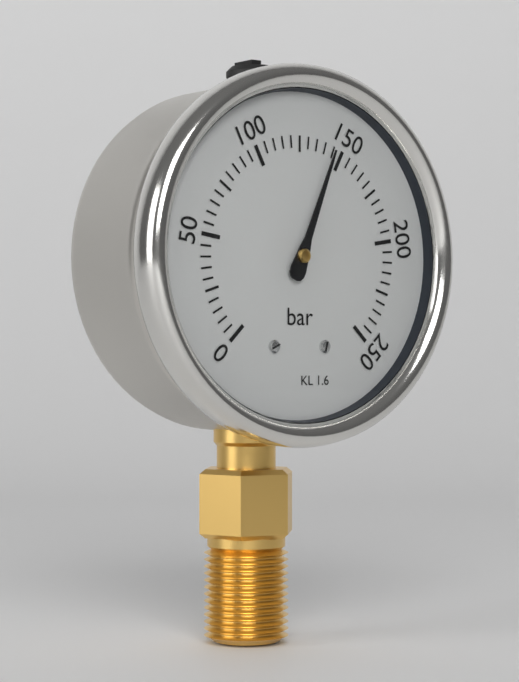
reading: 145 bar
